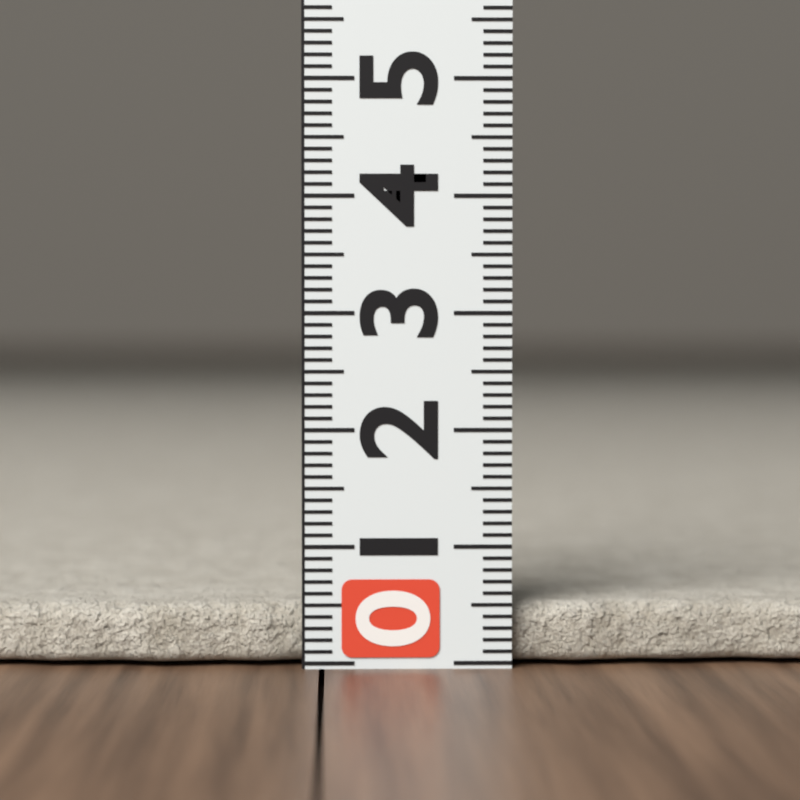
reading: 0.5 (no unit)
